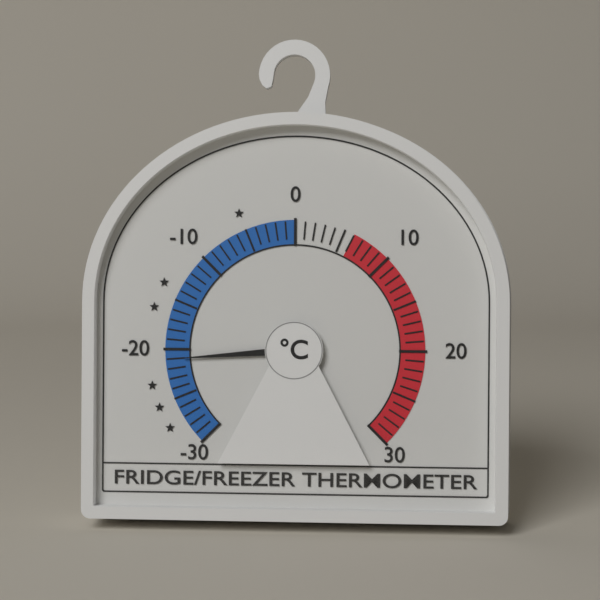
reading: -21 °C
